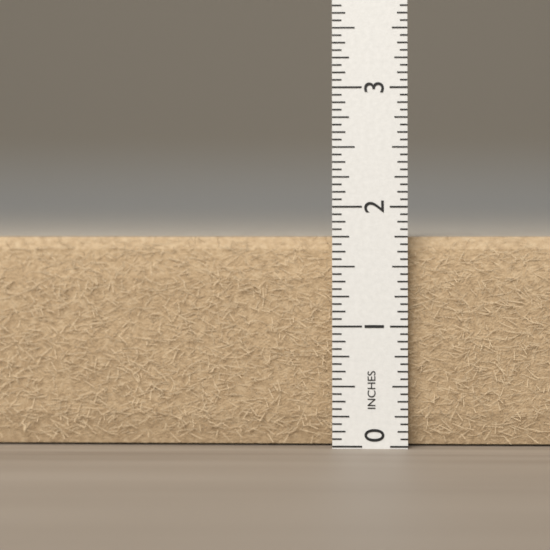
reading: 1.7500 in
